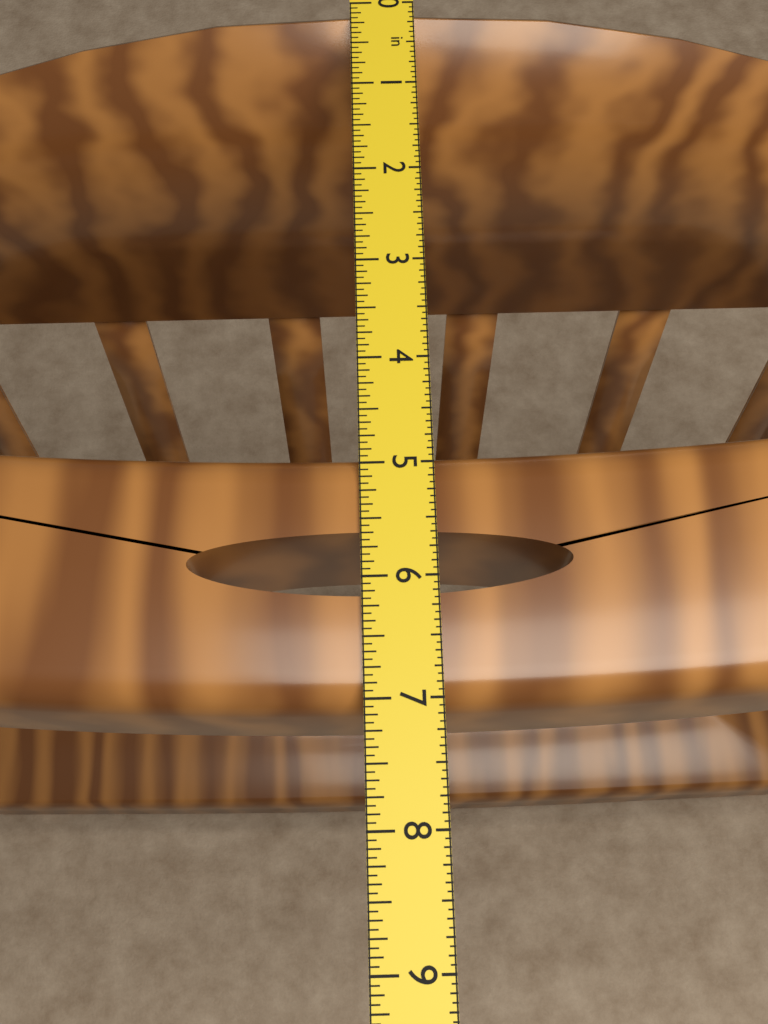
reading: 7.0625 in
